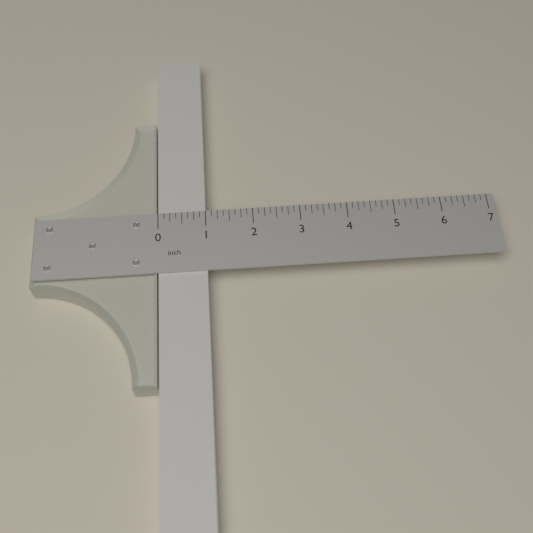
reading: 1.000 inch
